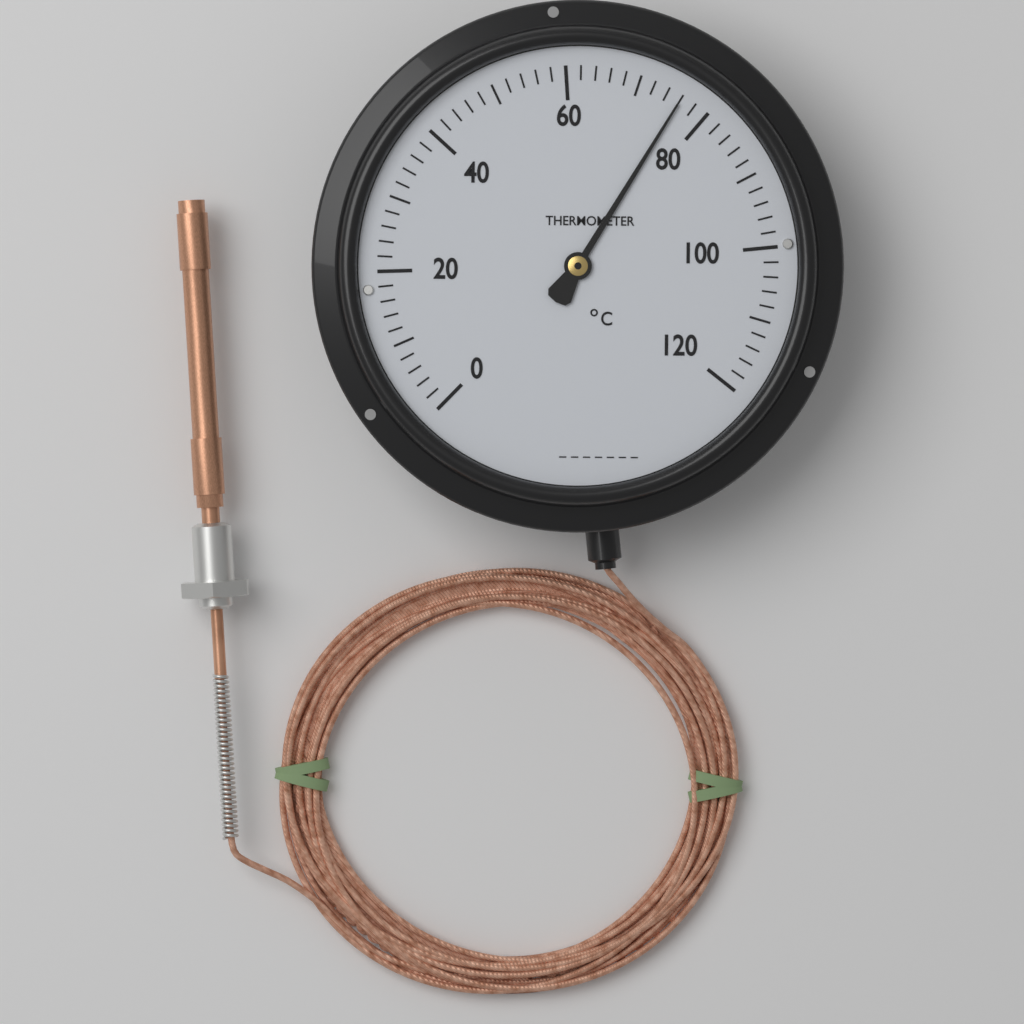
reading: 76 °C
